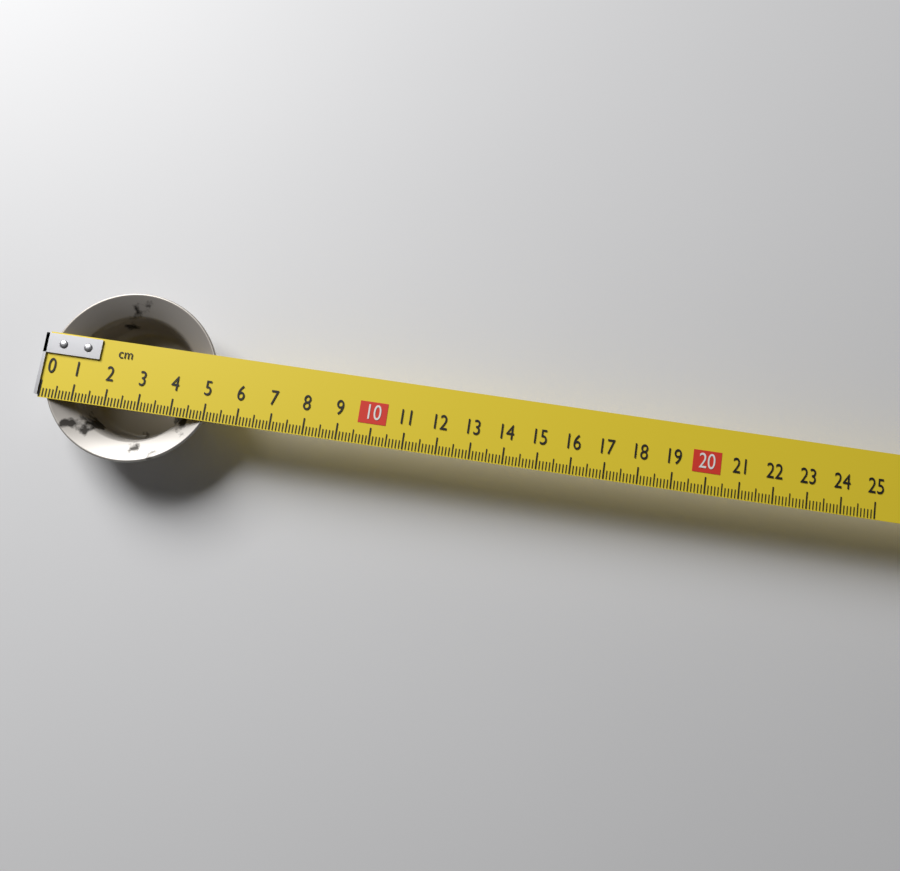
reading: 5.2 cm
